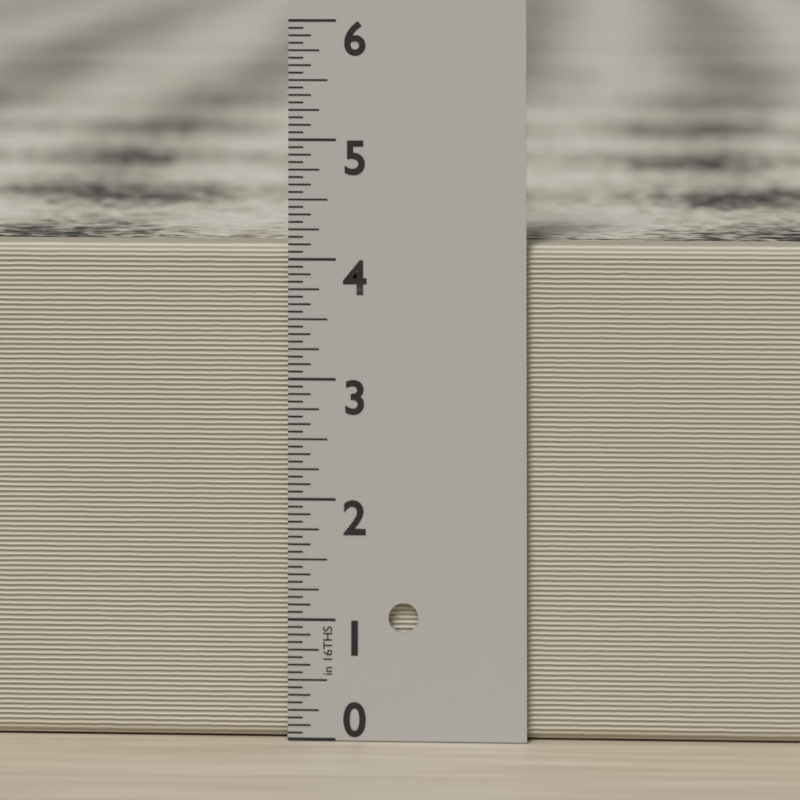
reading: 4.1250 in
